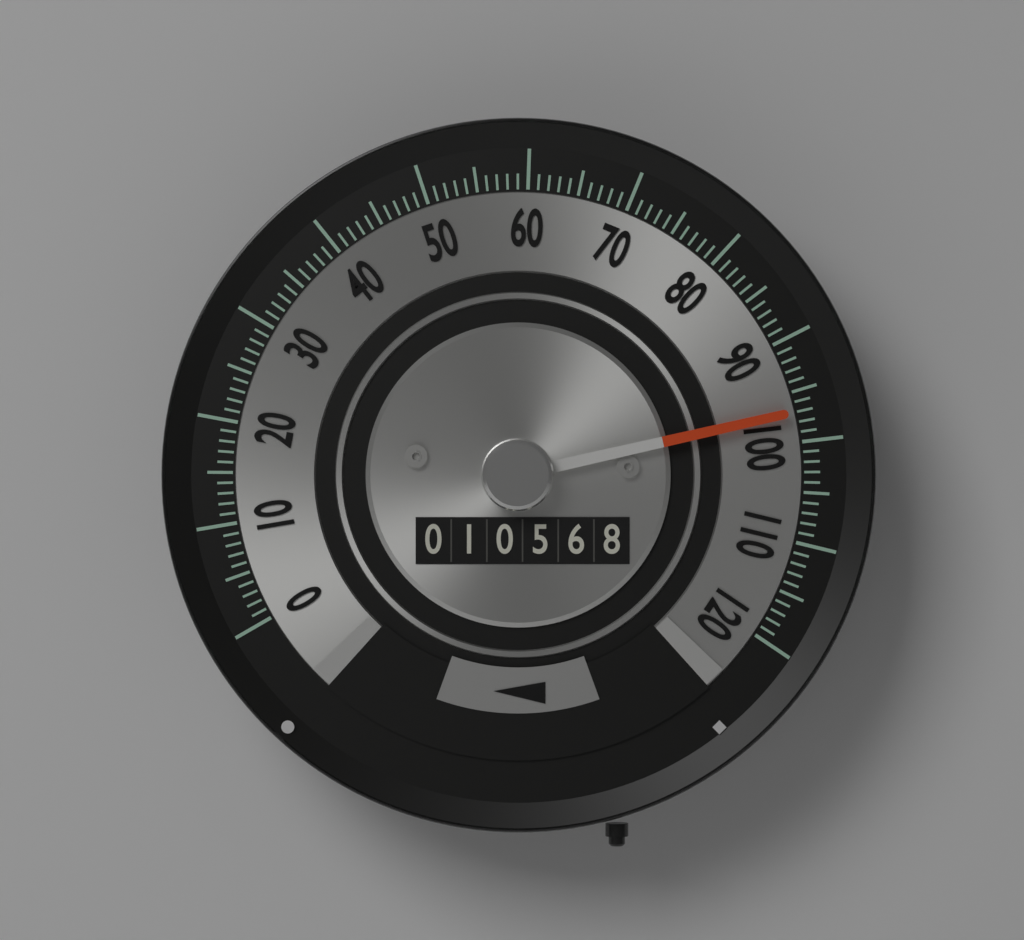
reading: 97 (no unit)
